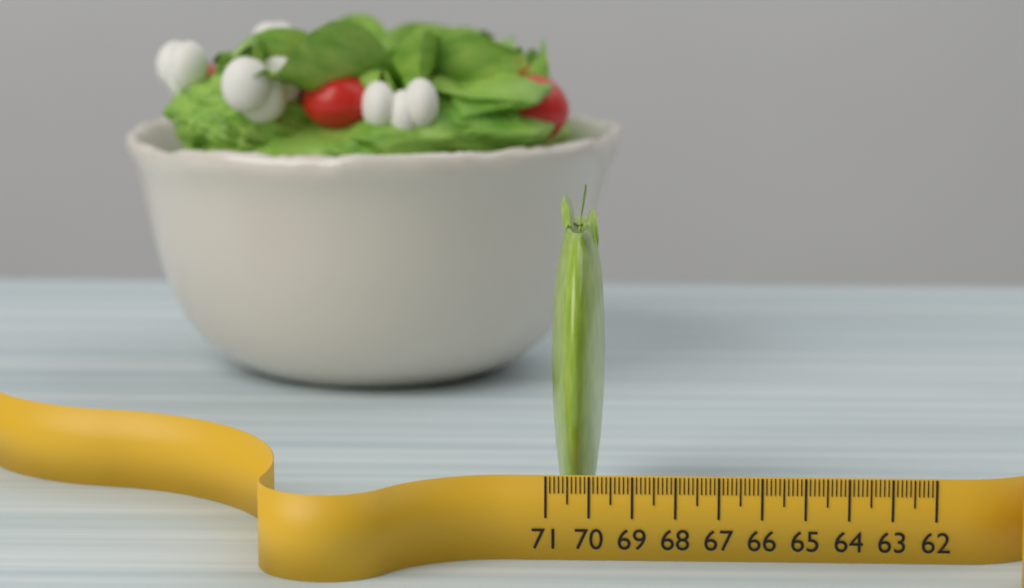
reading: 69.7 (no unit)
